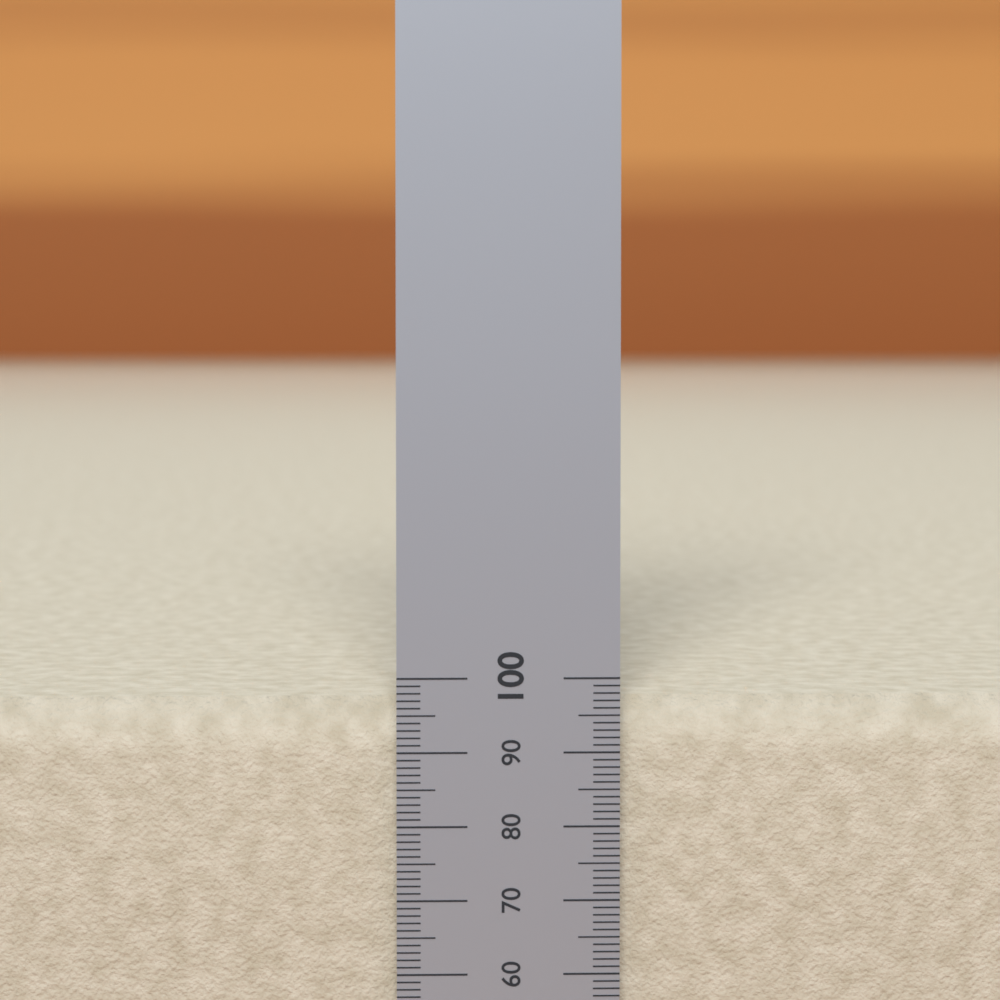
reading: 97 (no unit)
